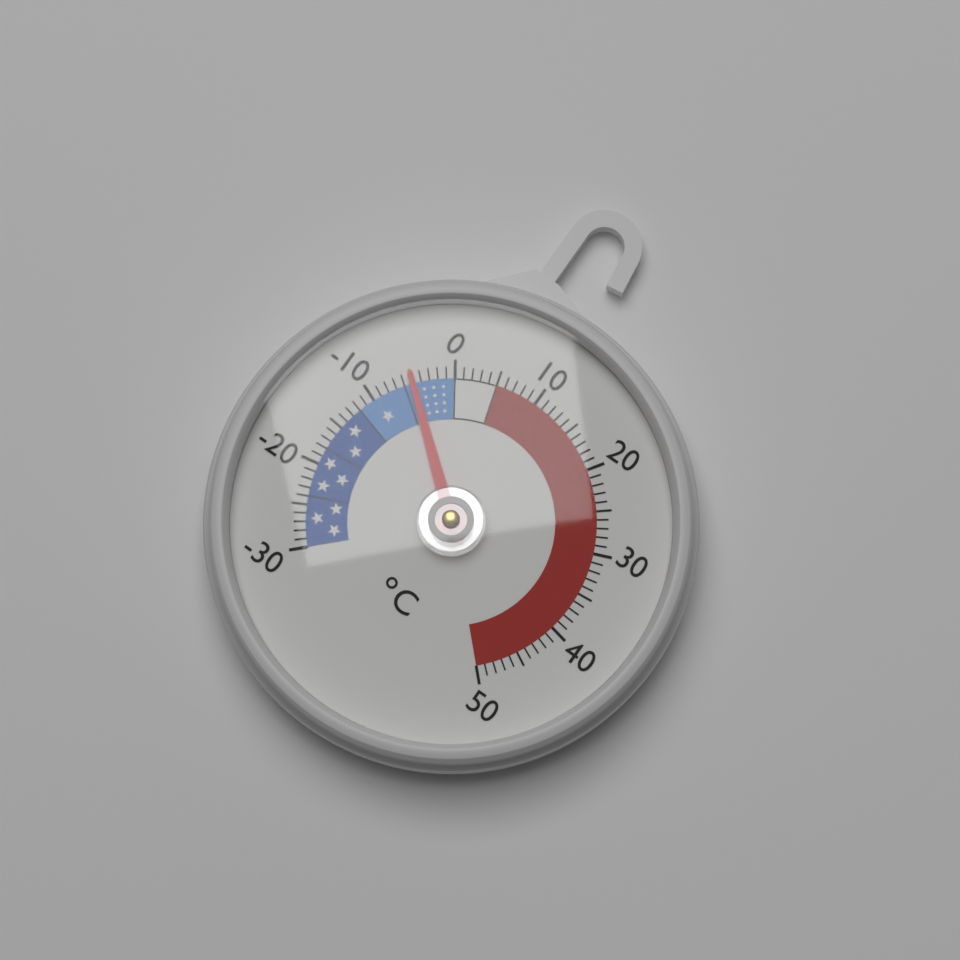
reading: -5 °C
